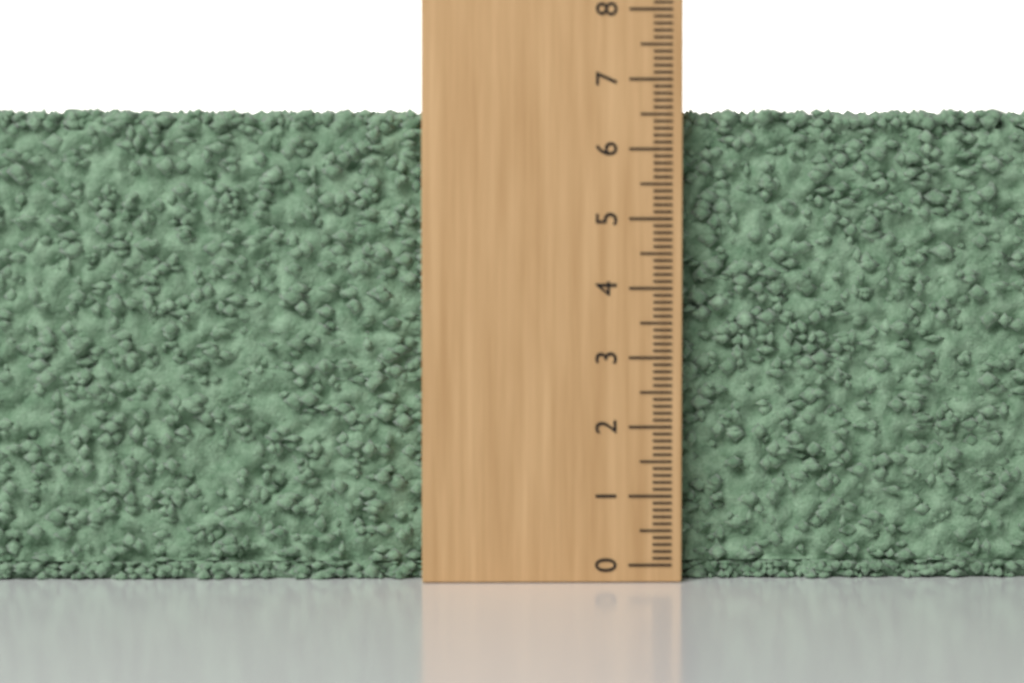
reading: 6.6 (no unit)
